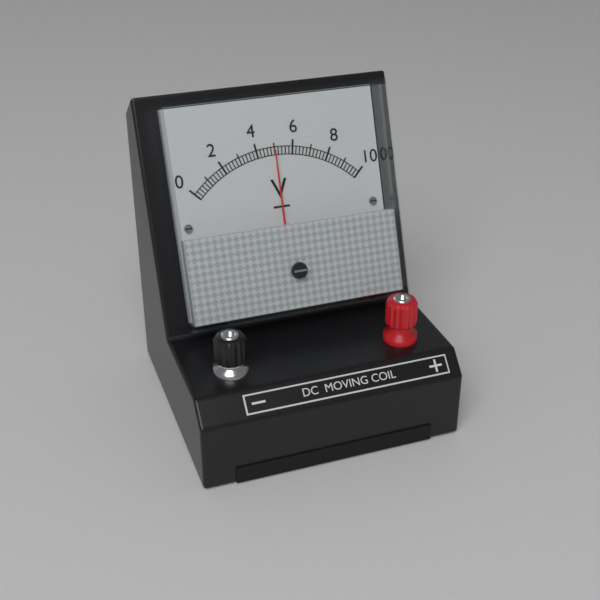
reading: 5.0 V
